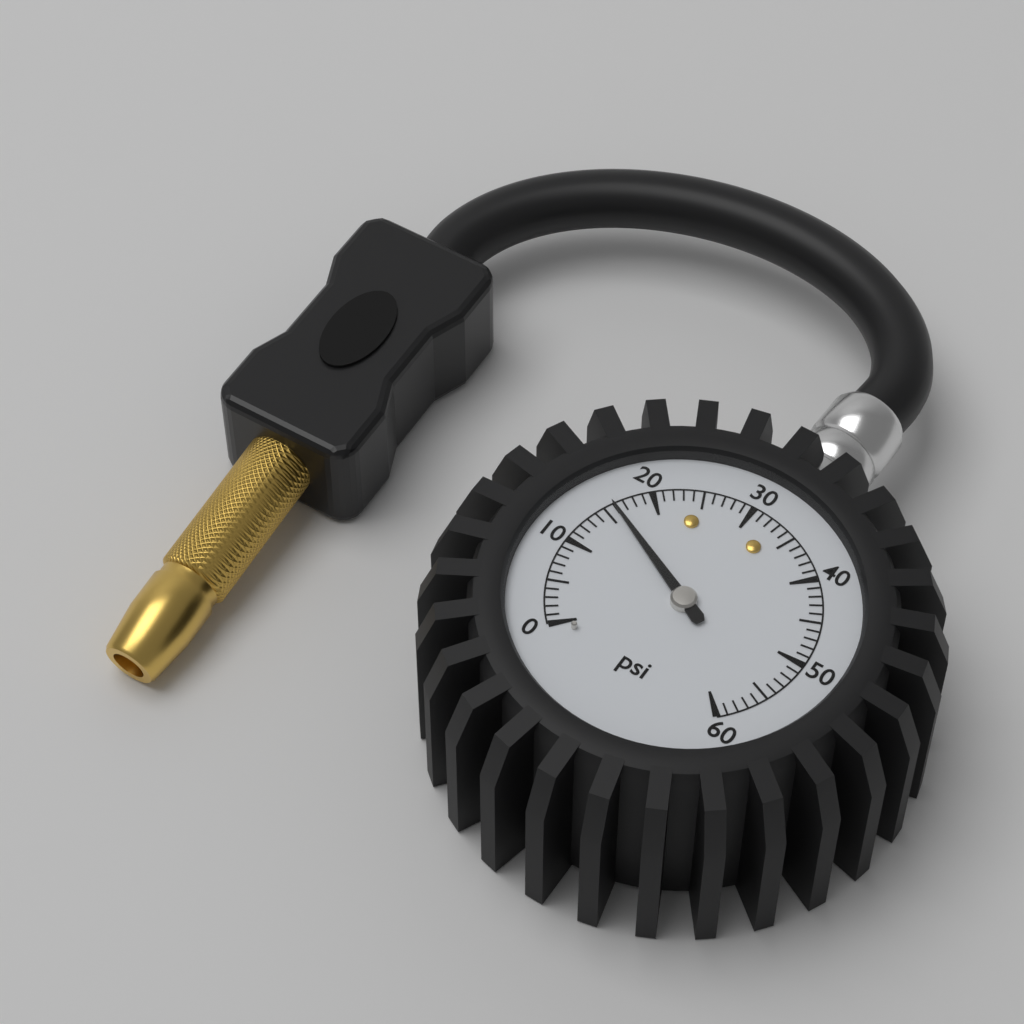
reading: 16 psi
